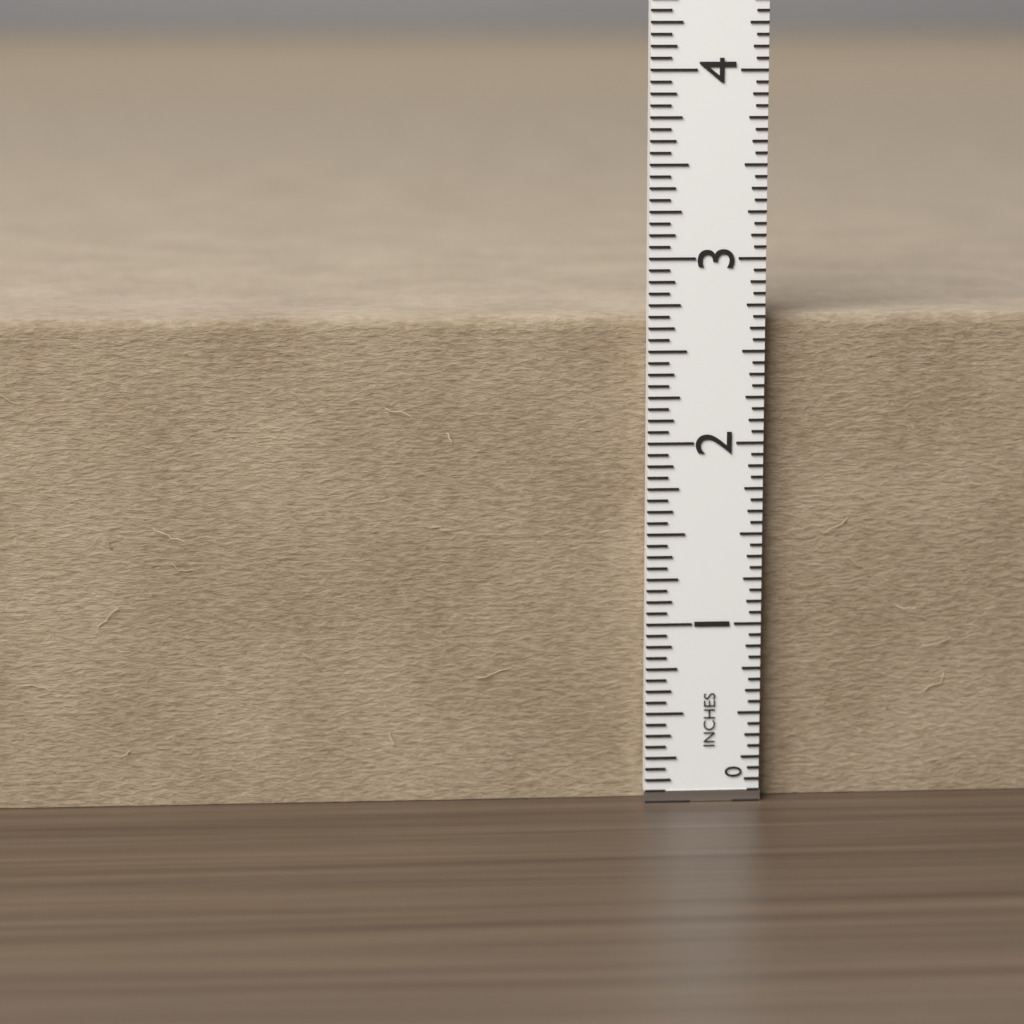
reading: 2.6875 in
